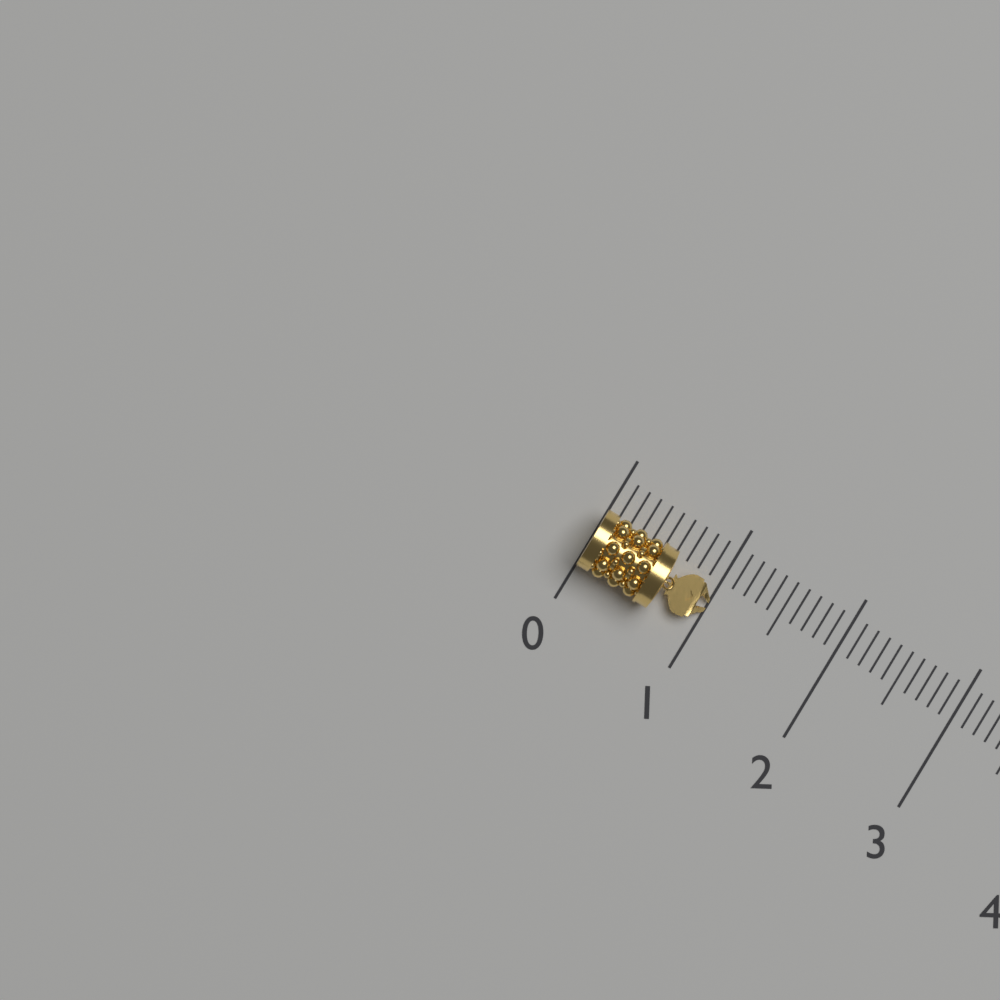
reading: 1.0 (no unit)
